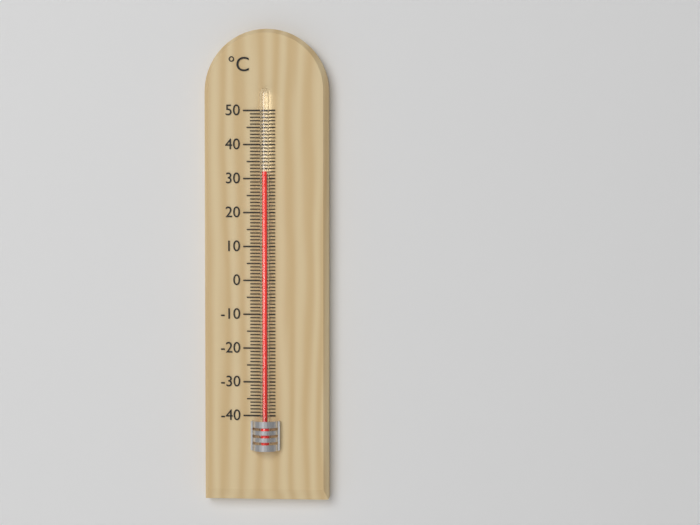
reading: 32 °C
